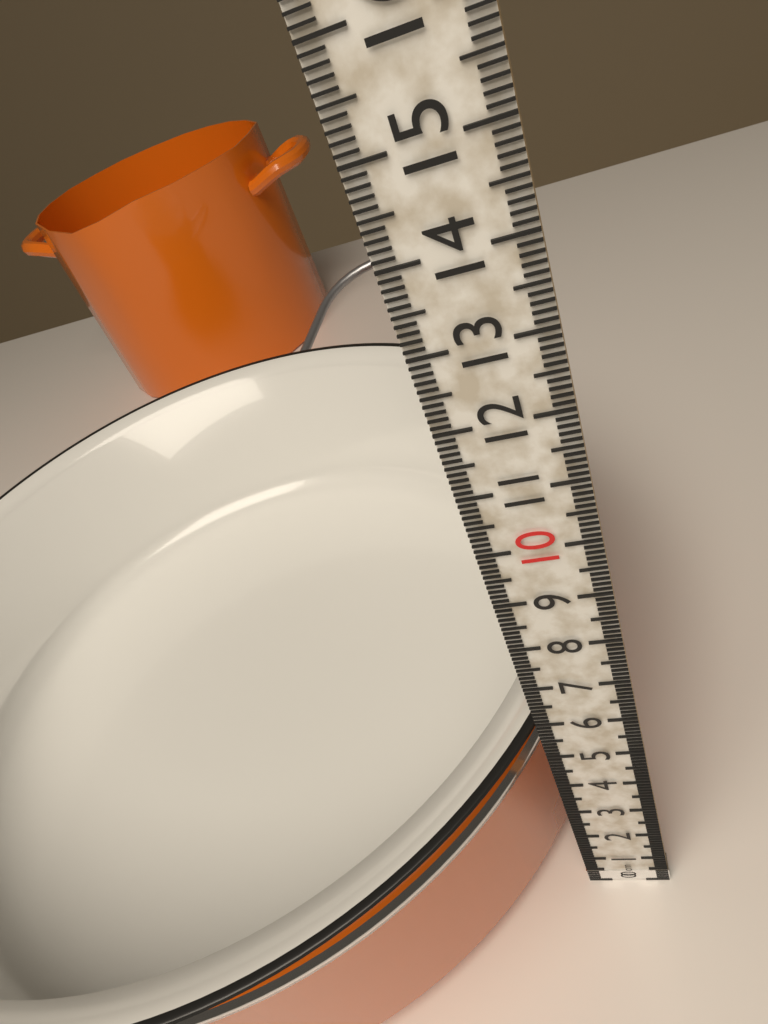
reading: 5.6 cm
